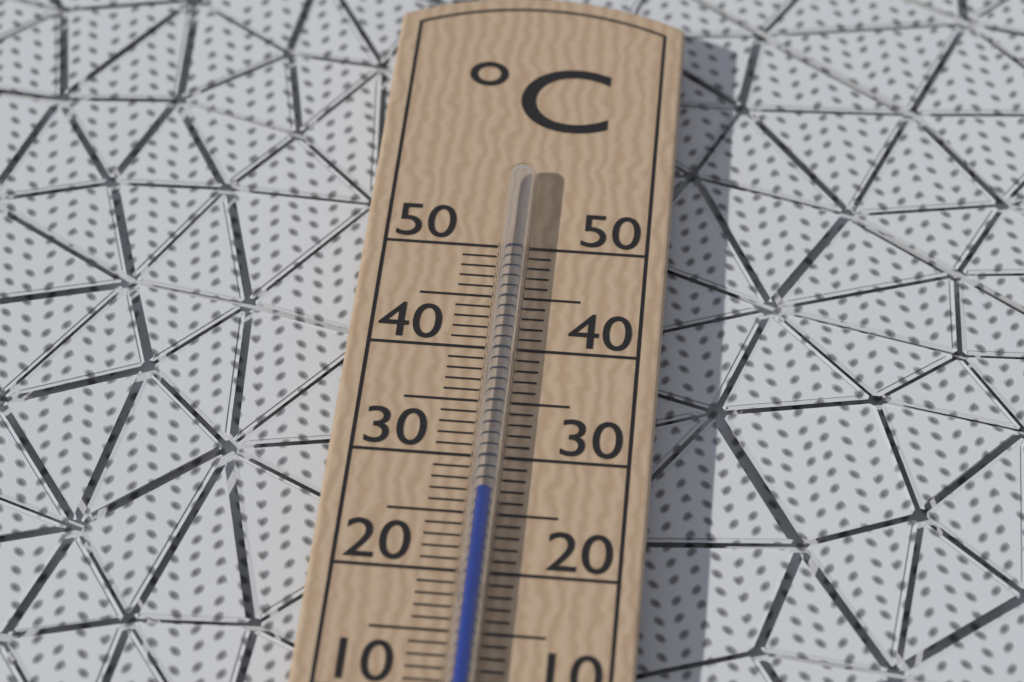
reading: 26 °C
